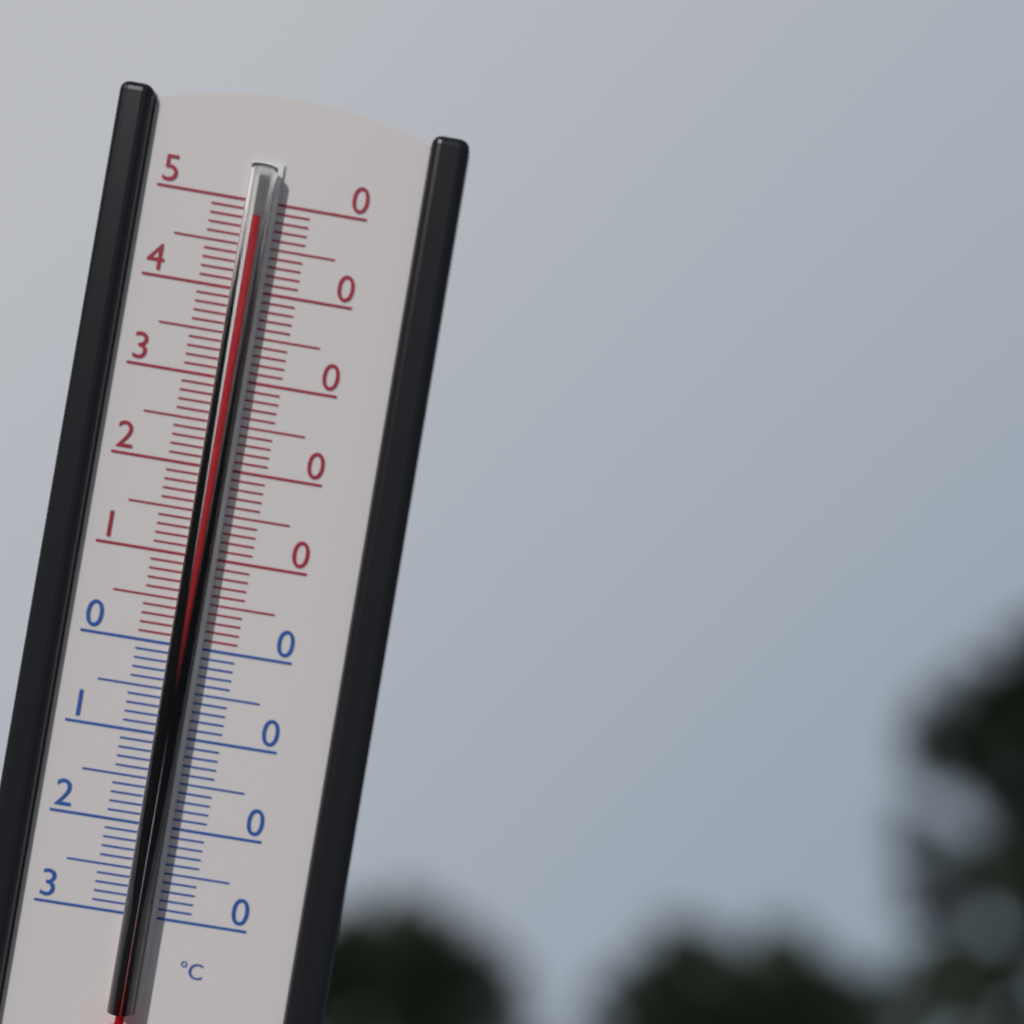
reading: 48 °C
